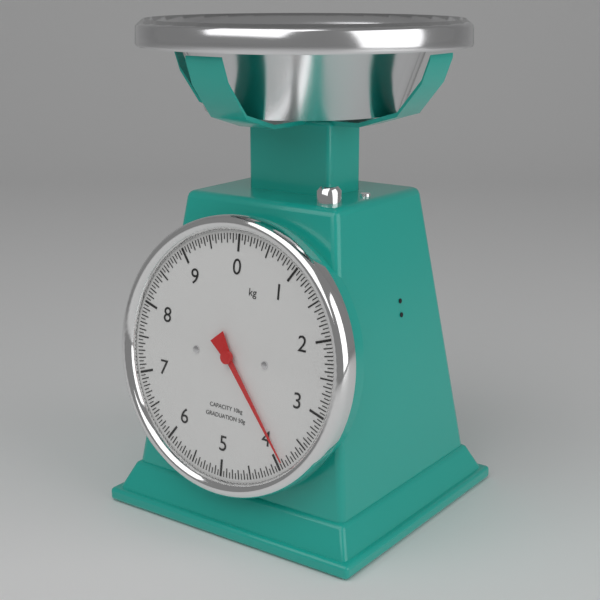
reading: 3.90 kg
